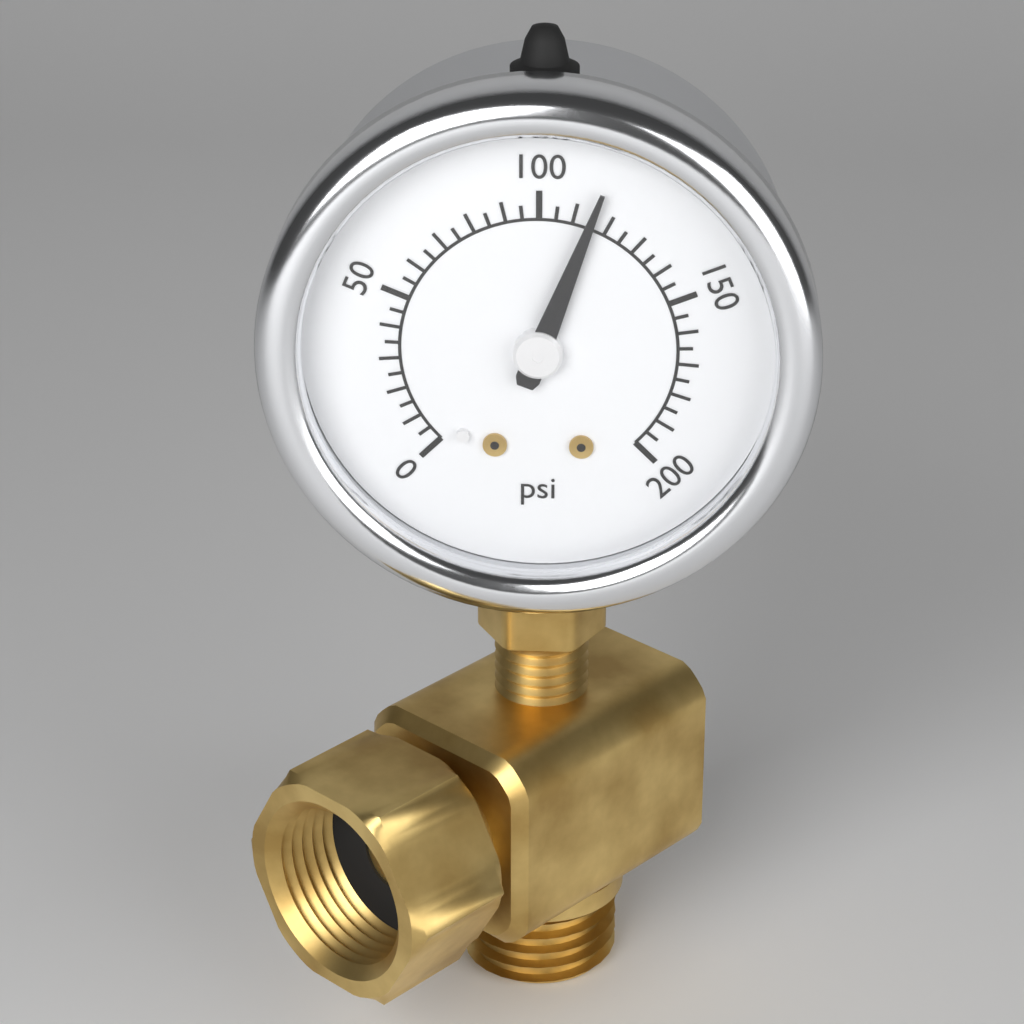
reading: 115 psi
